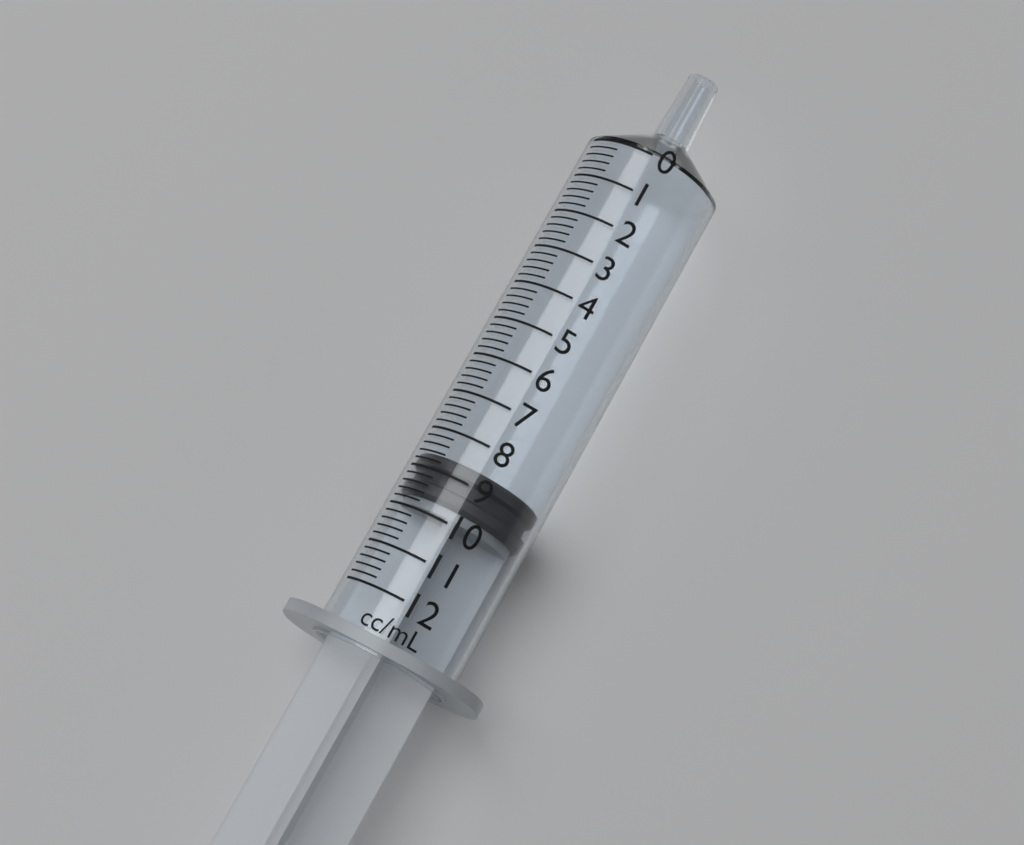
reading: 8.6 ml
